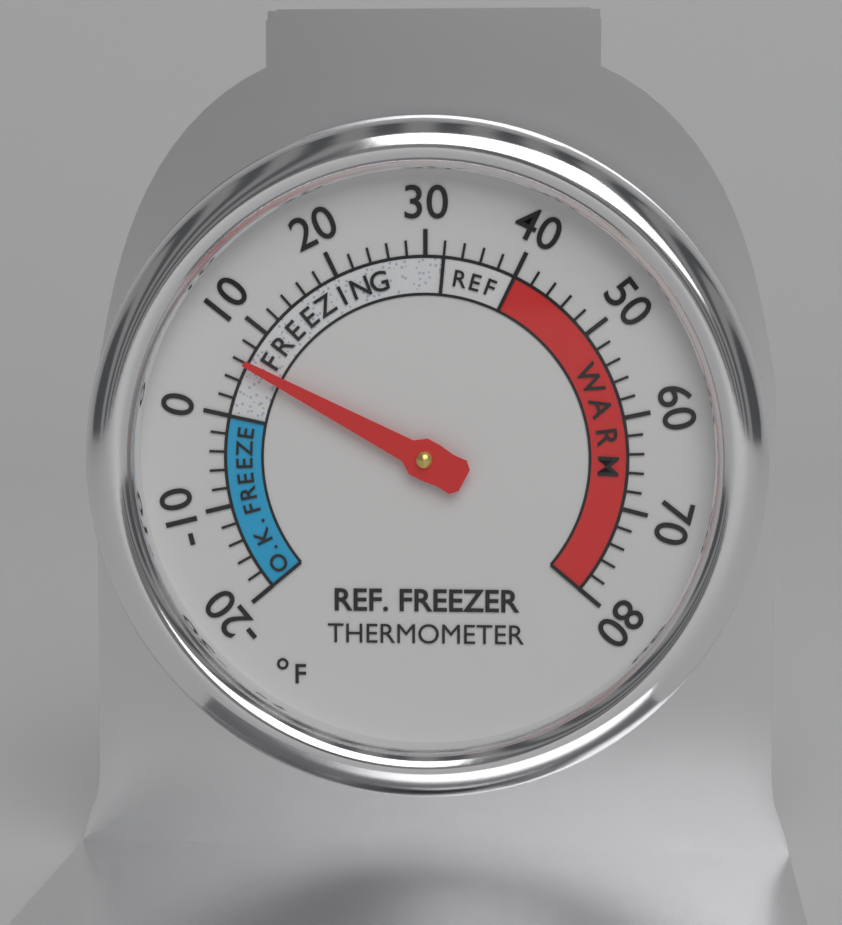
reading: 6 °F
